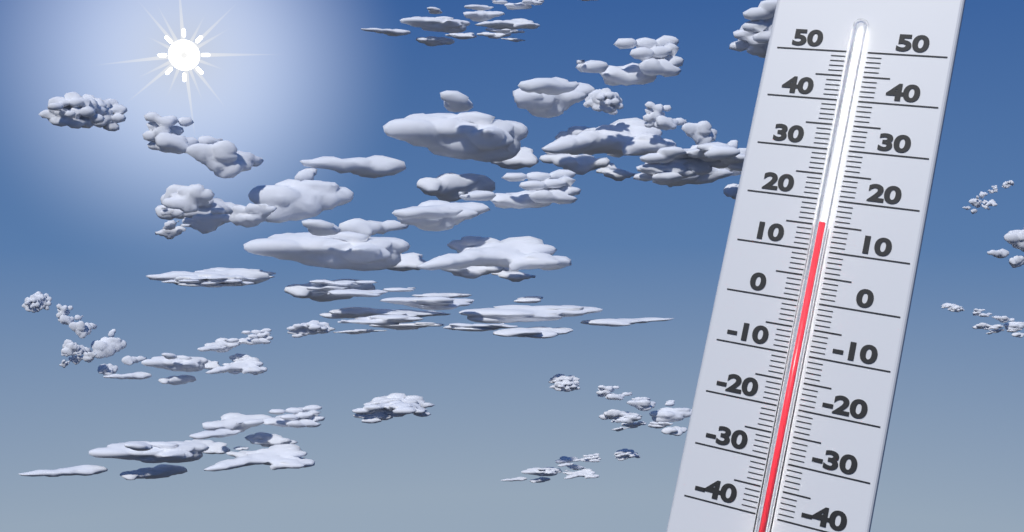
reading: 15 (no unit)
